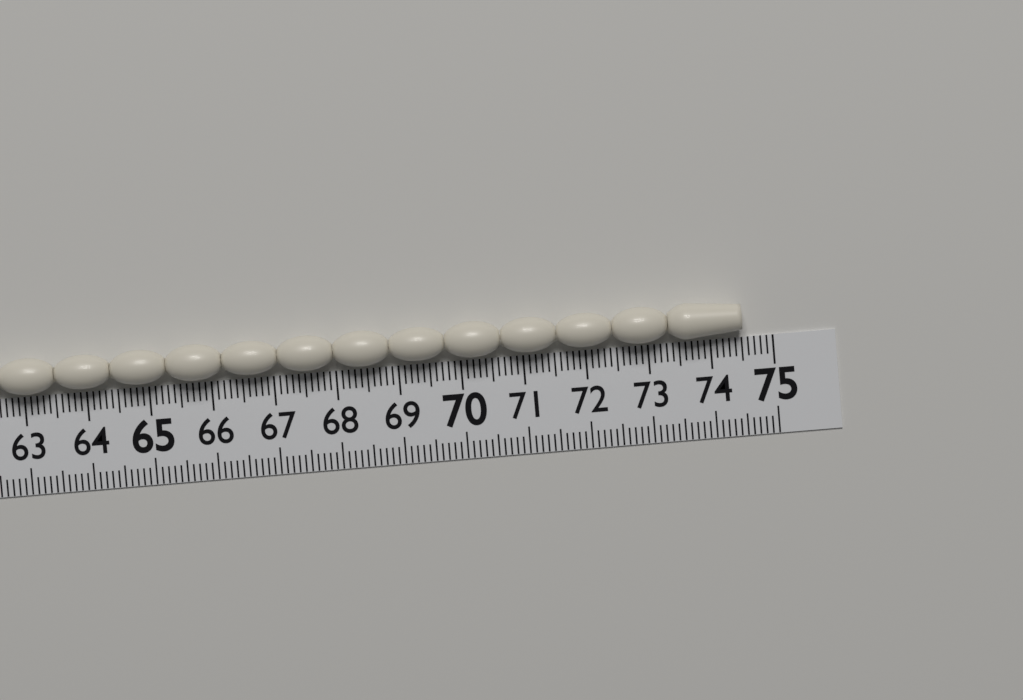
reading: 74.5 (no unit)
